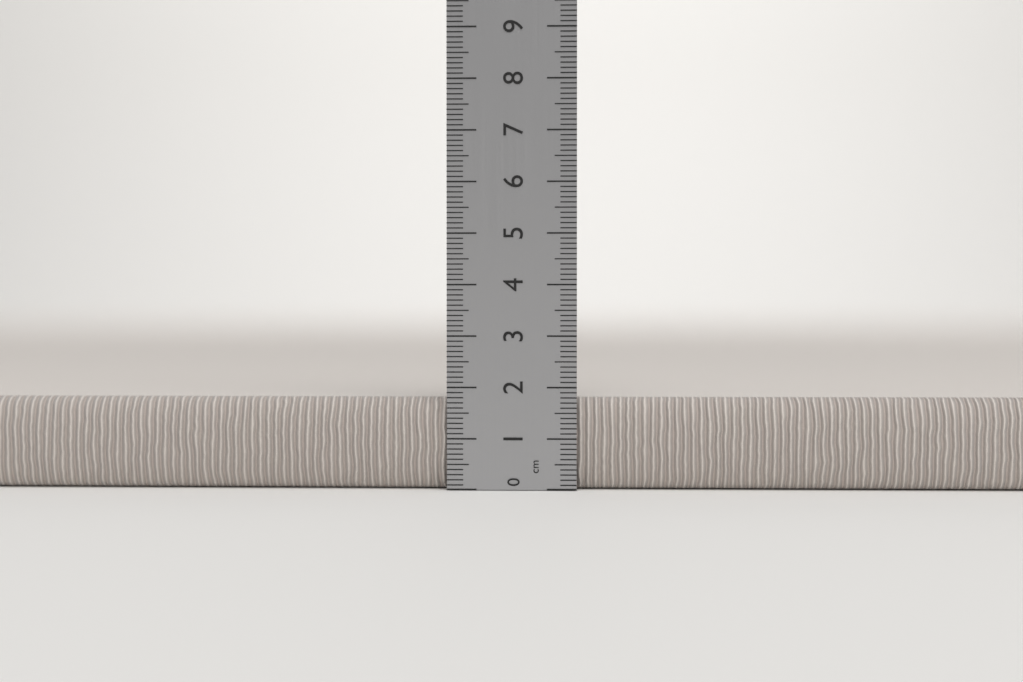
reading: 1.8 cm
